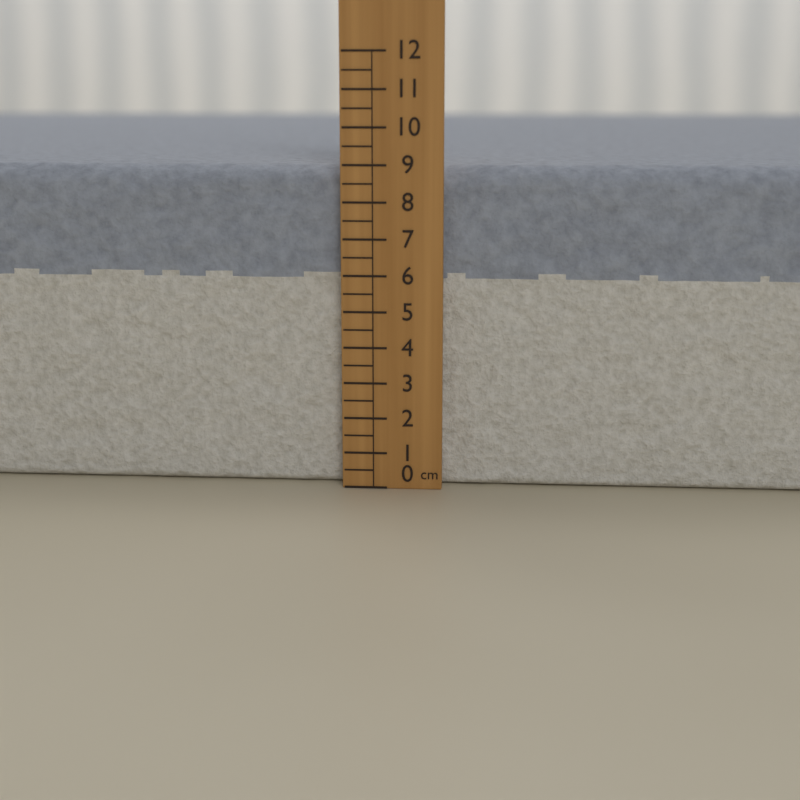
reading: 9.0 cm
